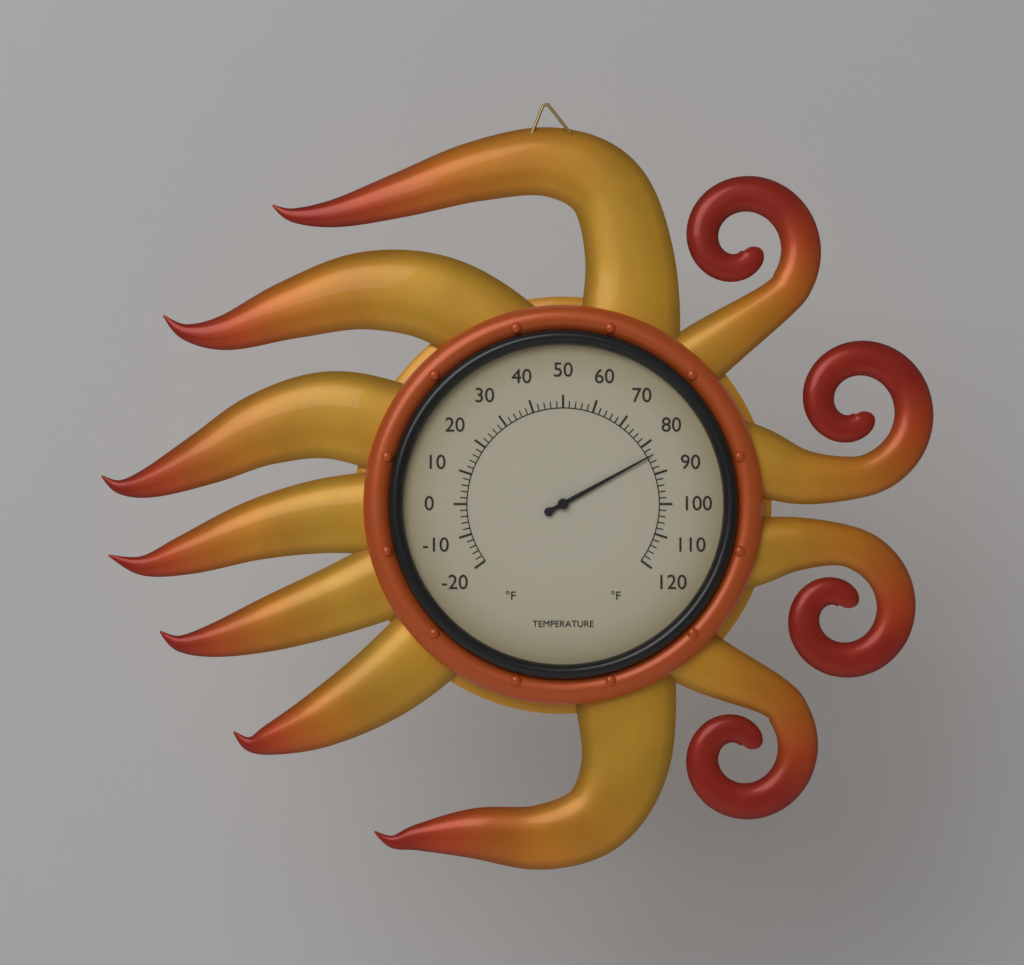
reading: 84 °F
